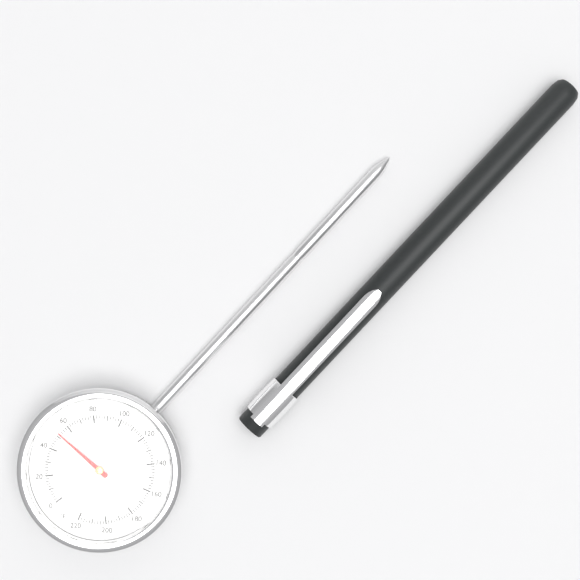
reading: 52 °F
